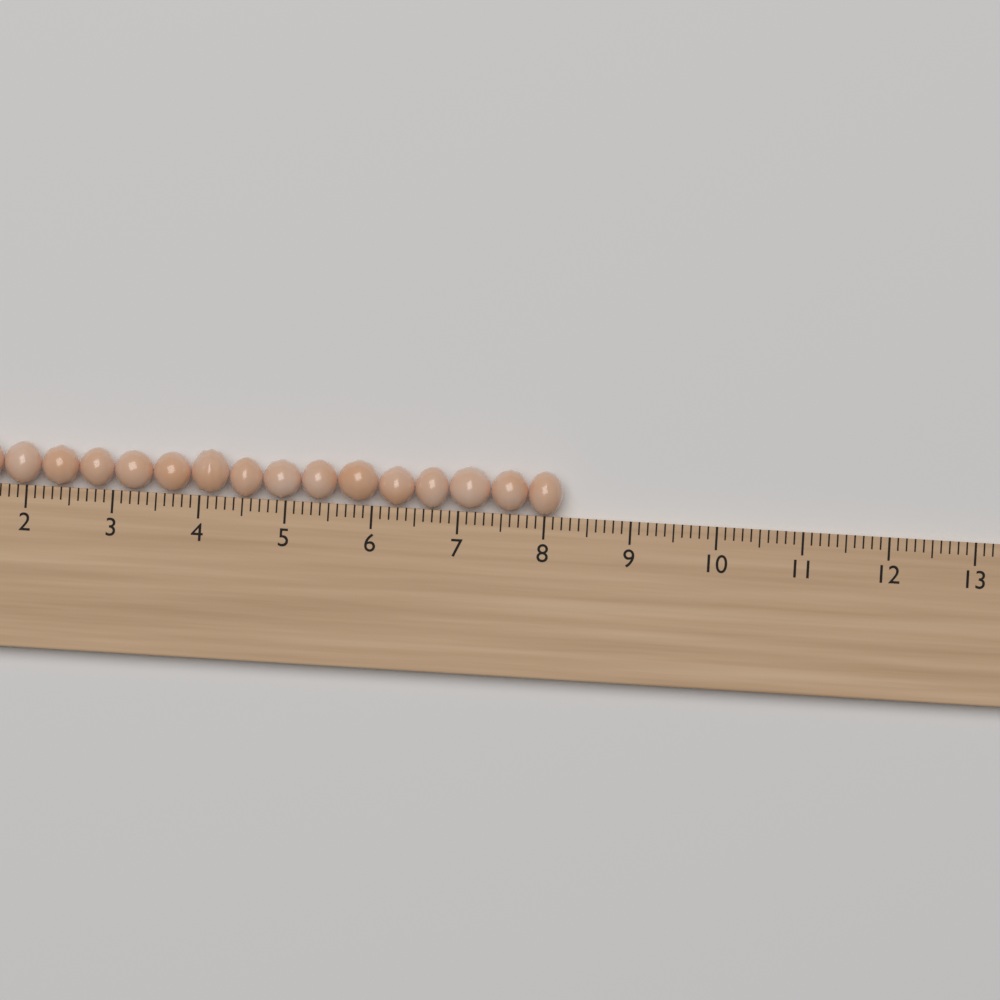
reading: 8.2 cm
